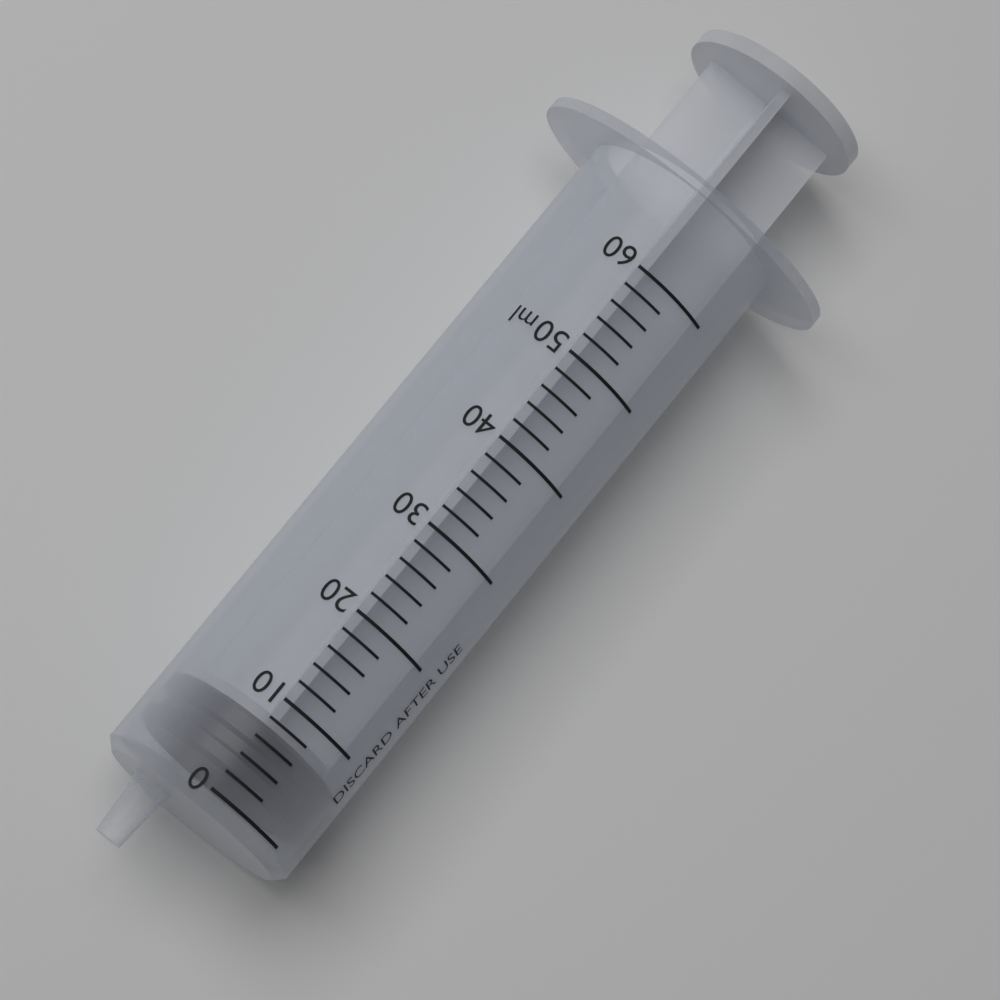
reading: 2 ml
